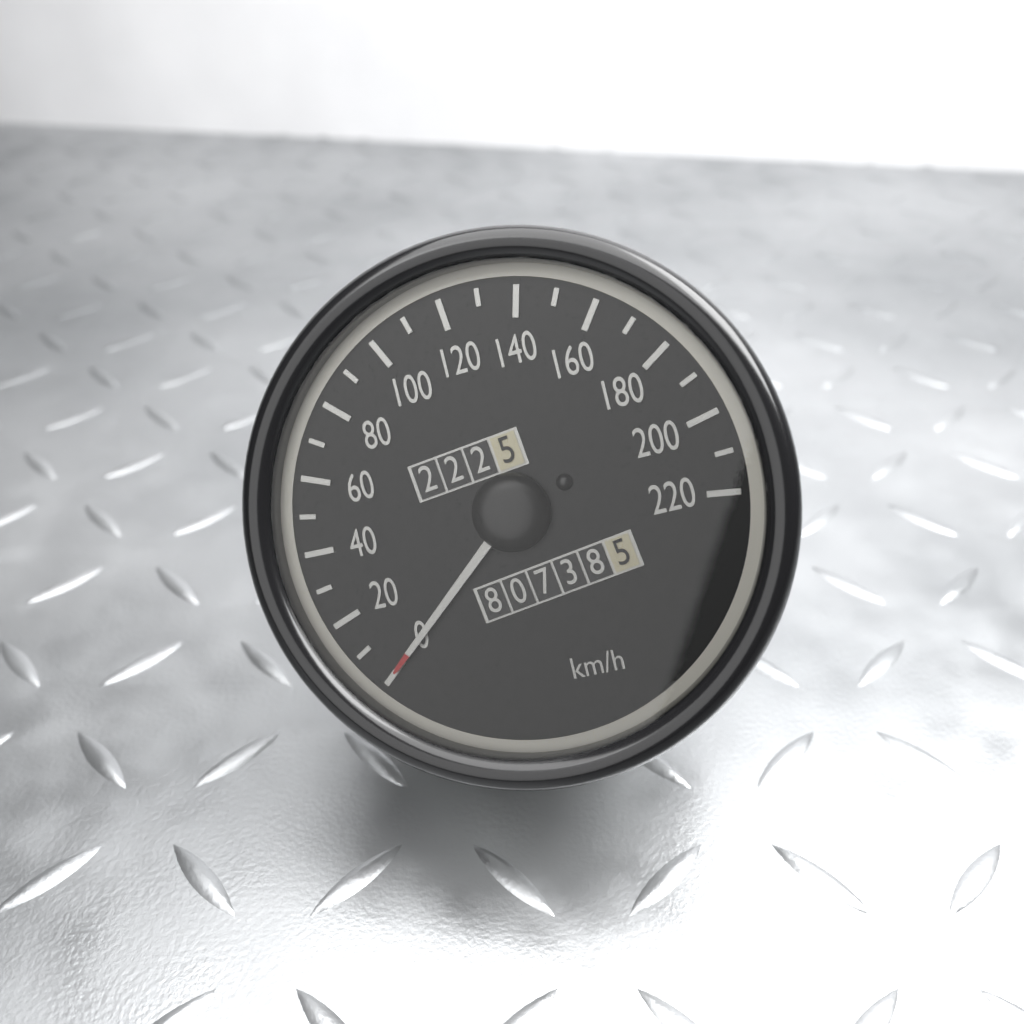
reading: 0 km/h
